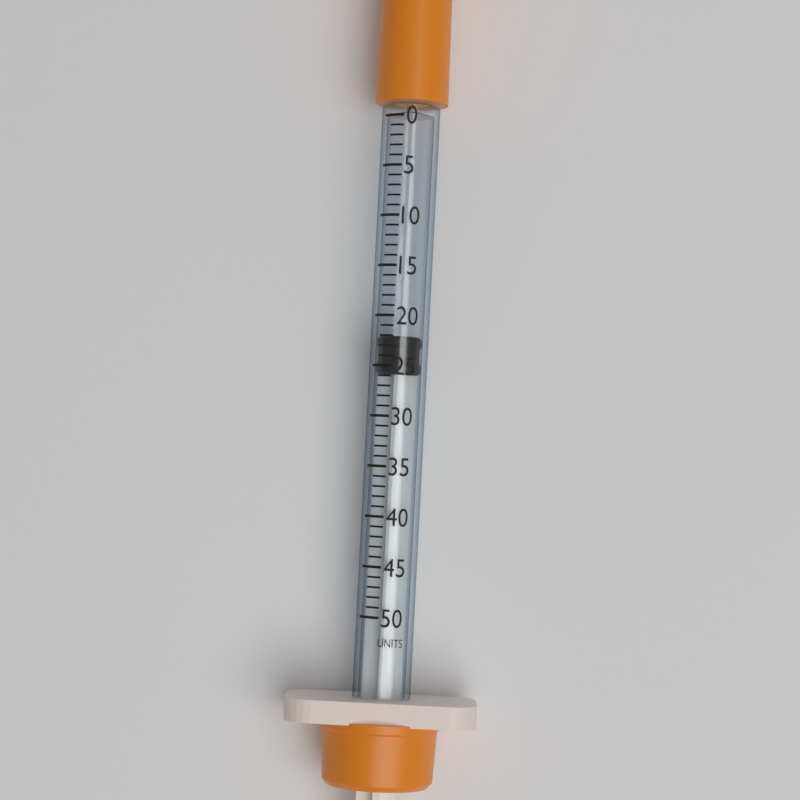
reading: 22 units
